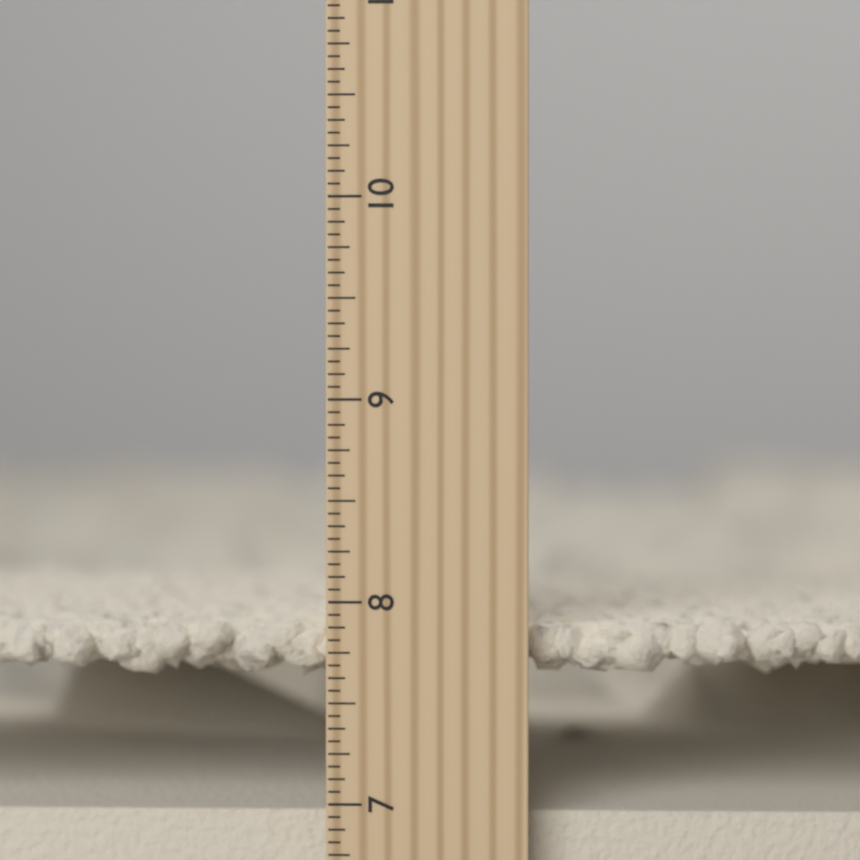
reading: 7.8750 inch
